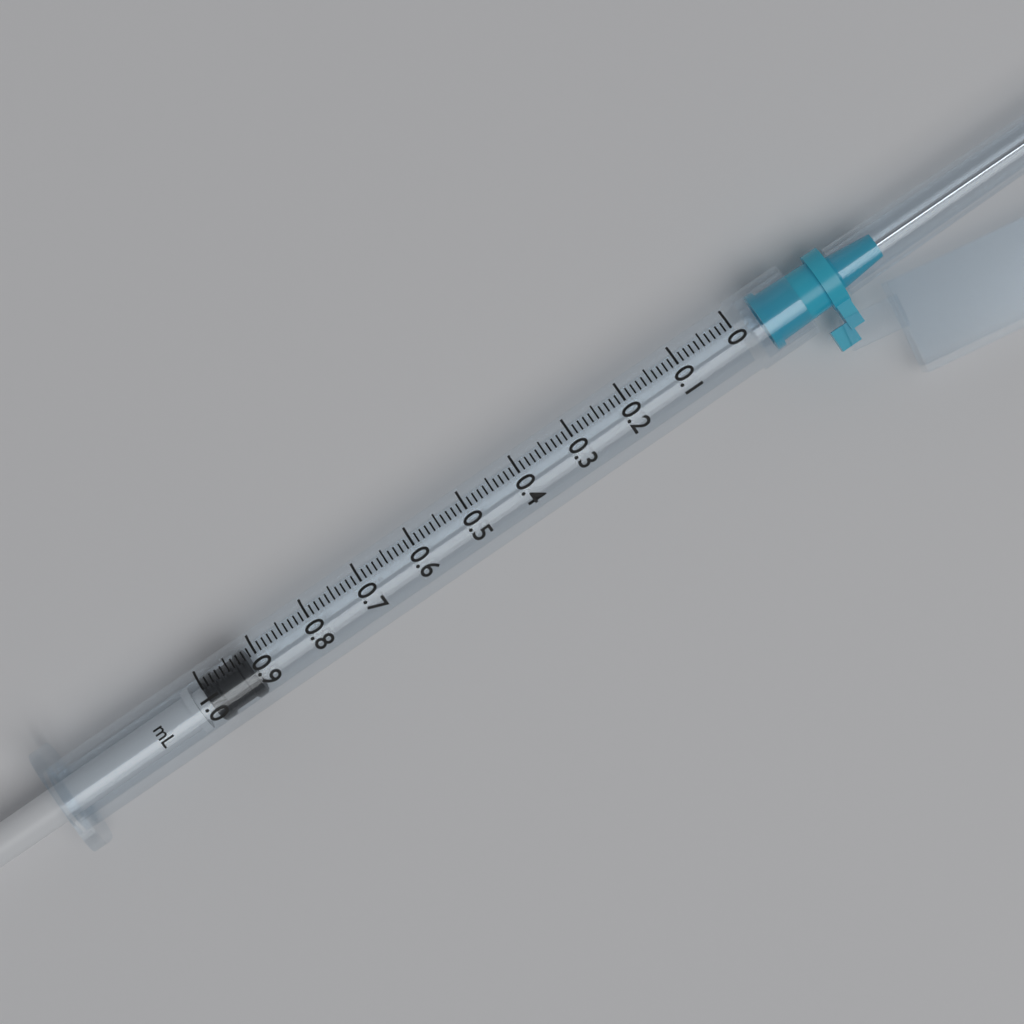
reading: 0.92 ml
